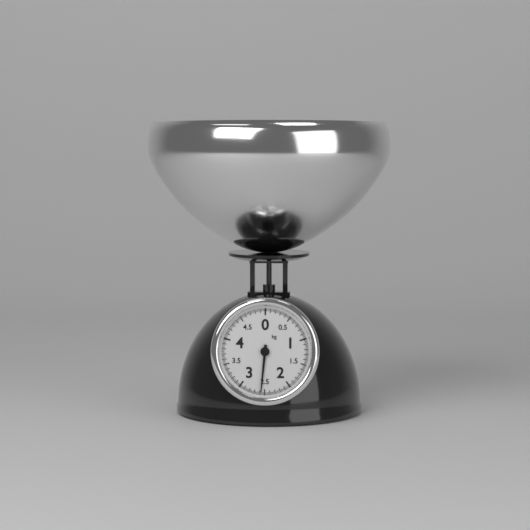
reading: 2.575 kg
